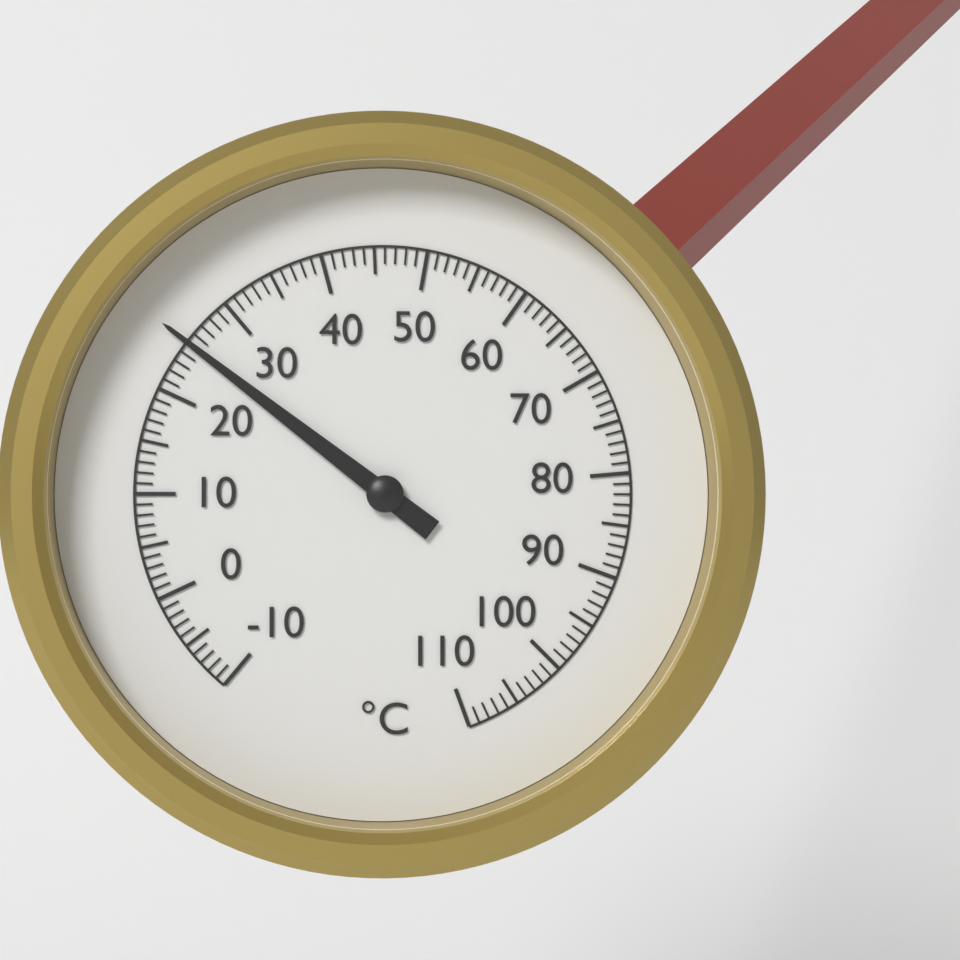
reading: 25 °C
